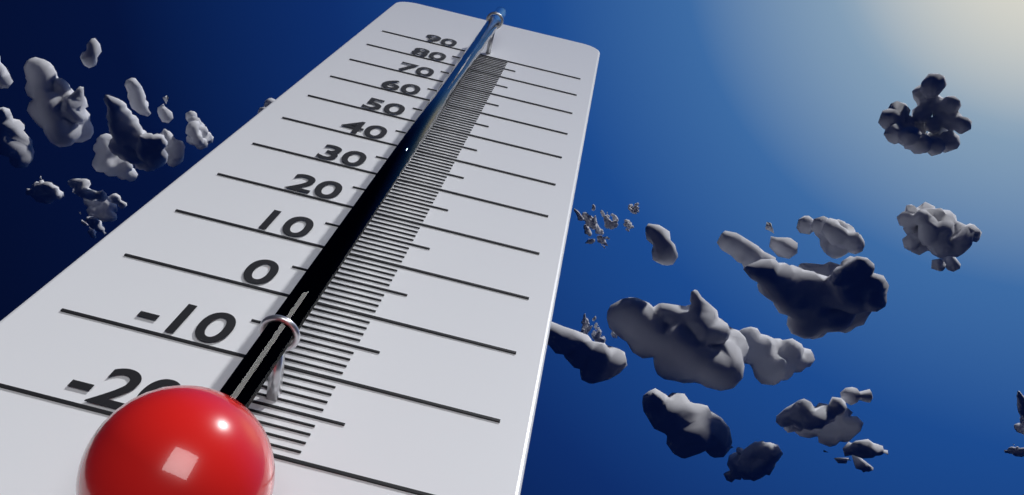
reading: -9 (no unit)
